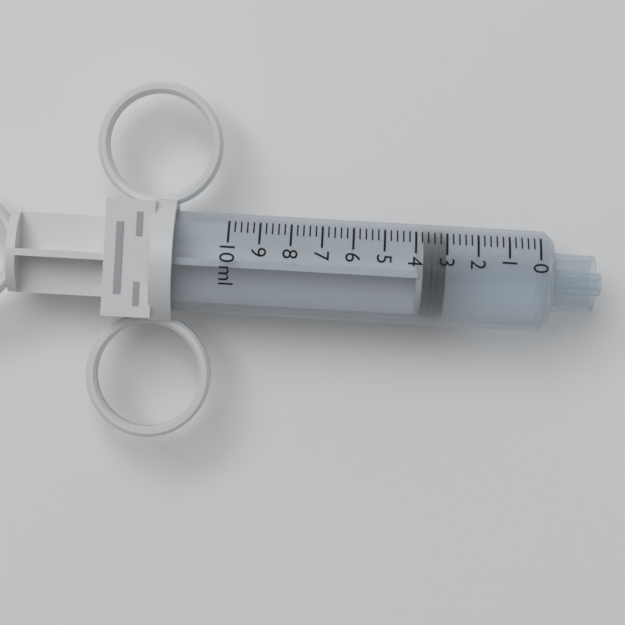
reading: 3.0 ml
